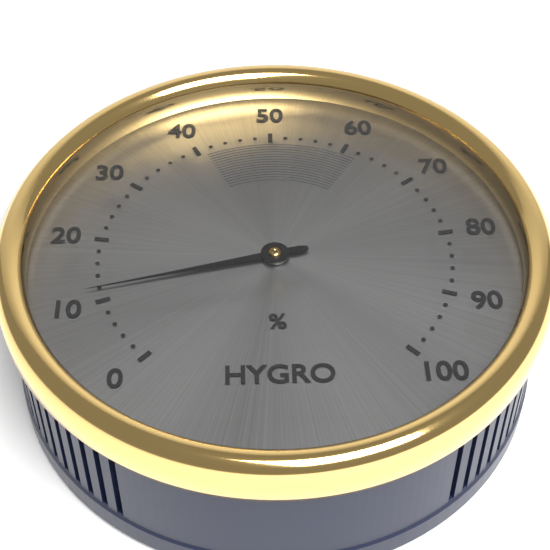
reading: 12 %
